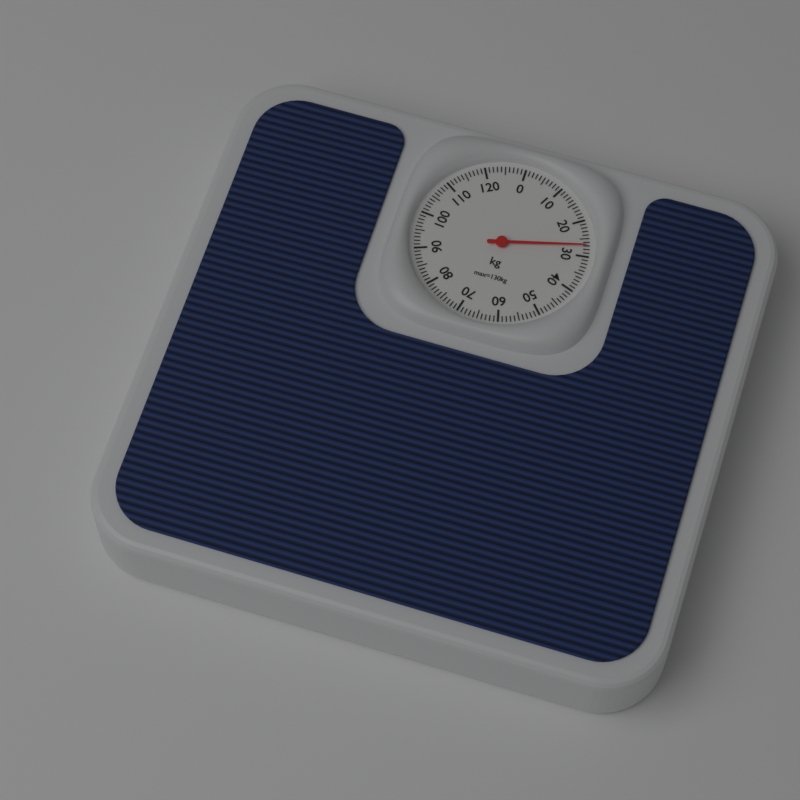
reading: 27 kg
